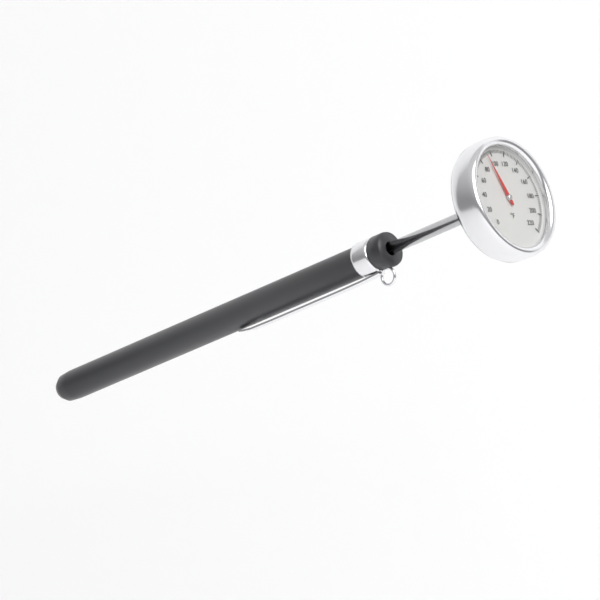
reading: 92 °F
